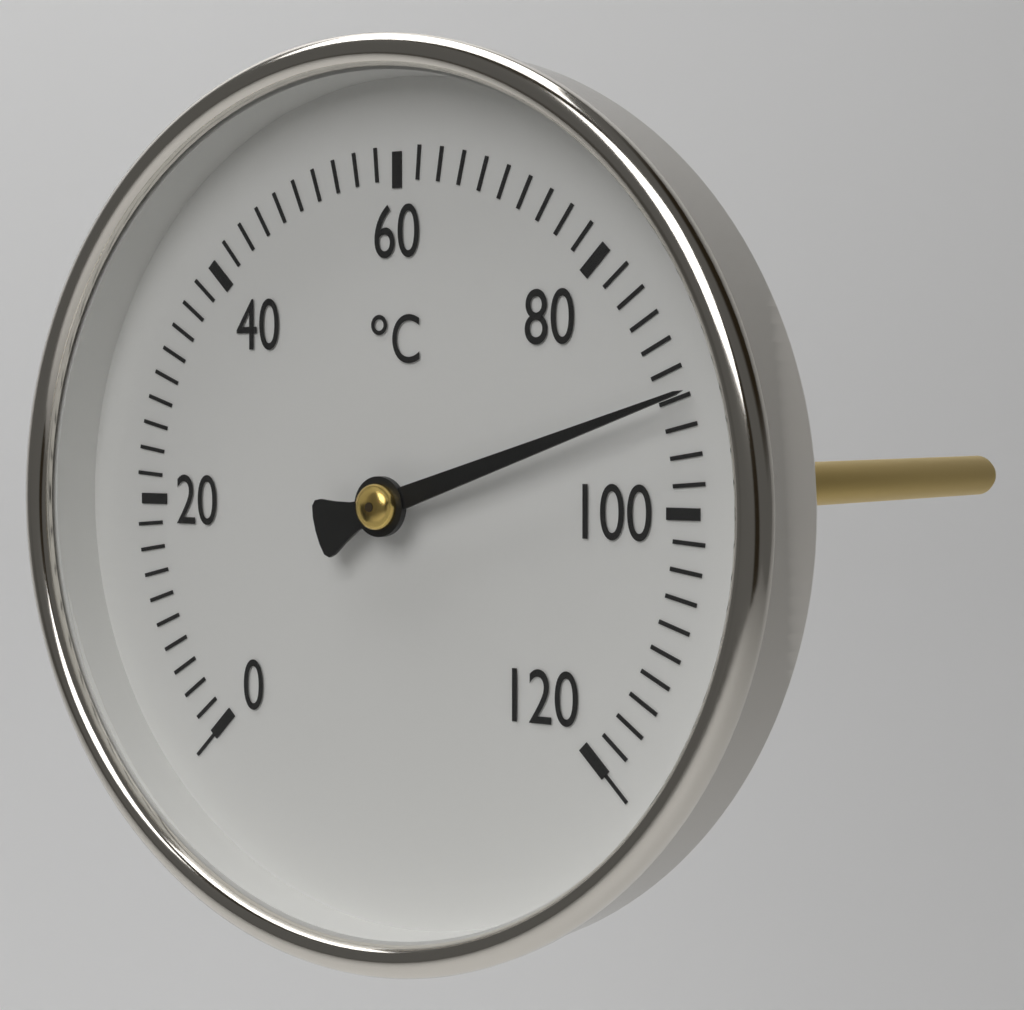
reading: 92 °C
